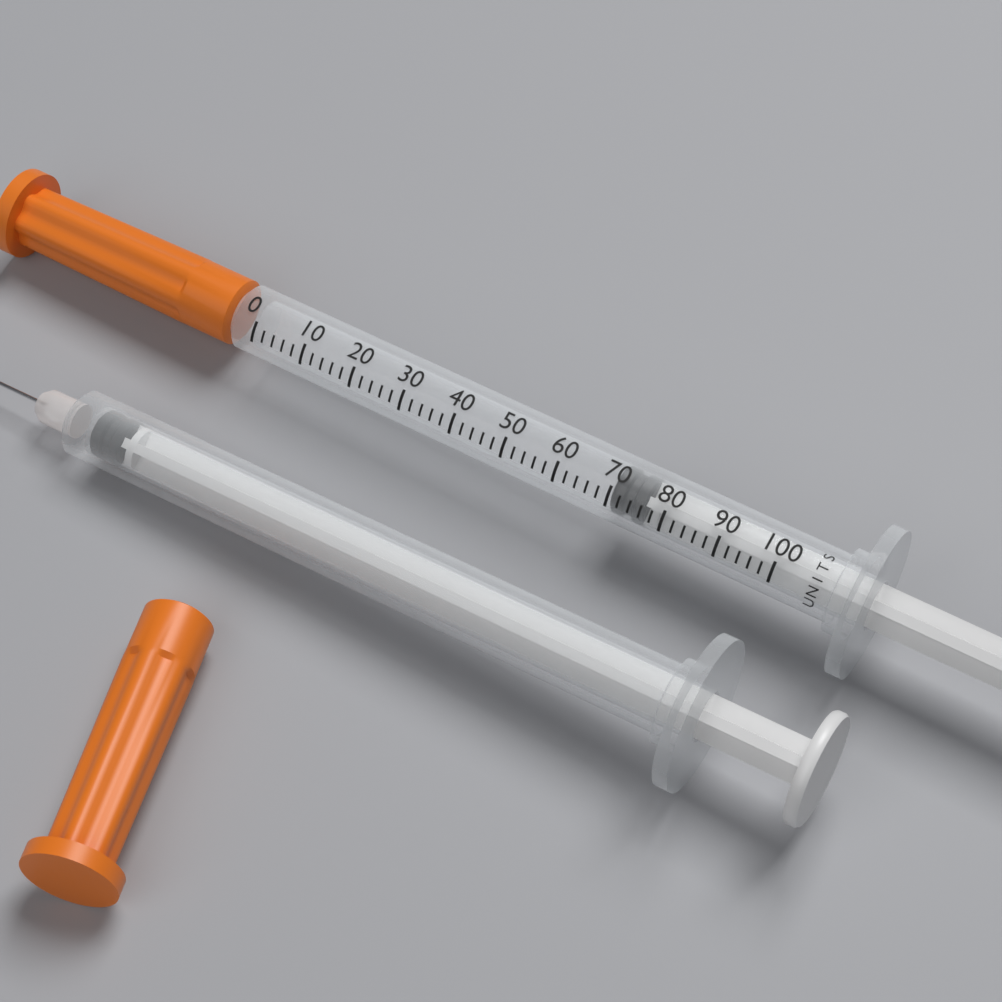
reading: 70 units
